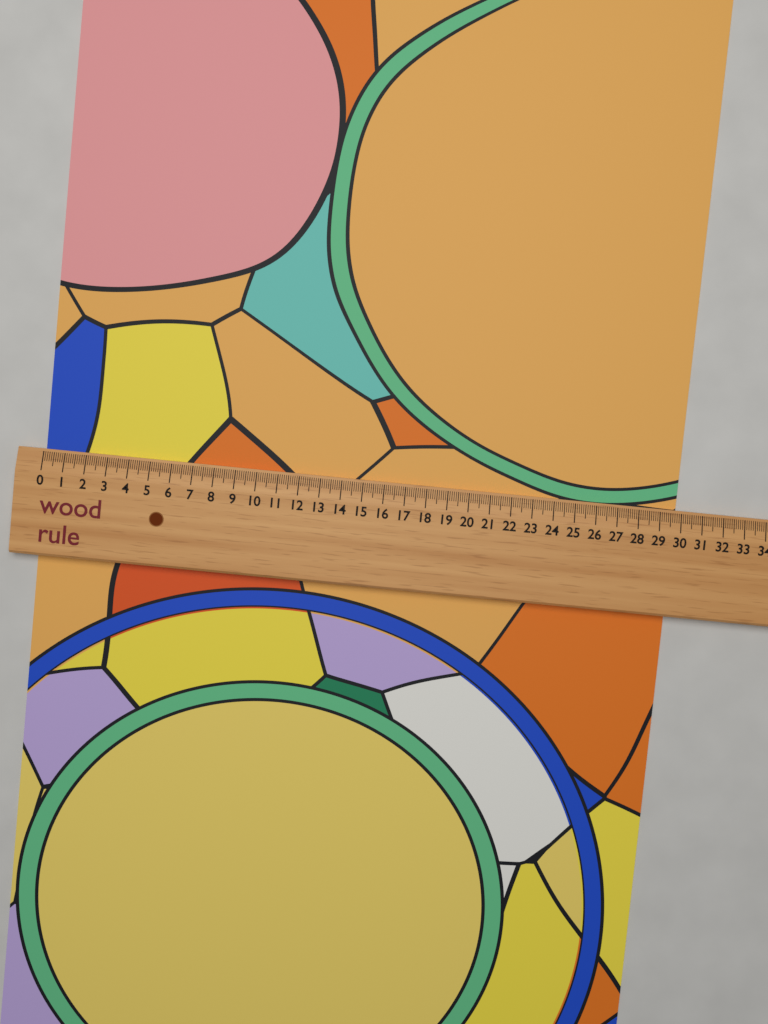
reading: 29.8 (no unit)
